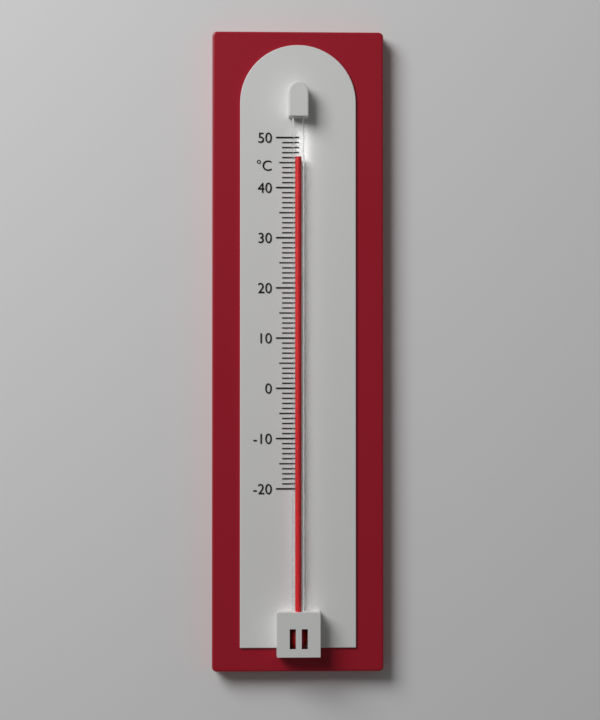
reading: 46 °C
